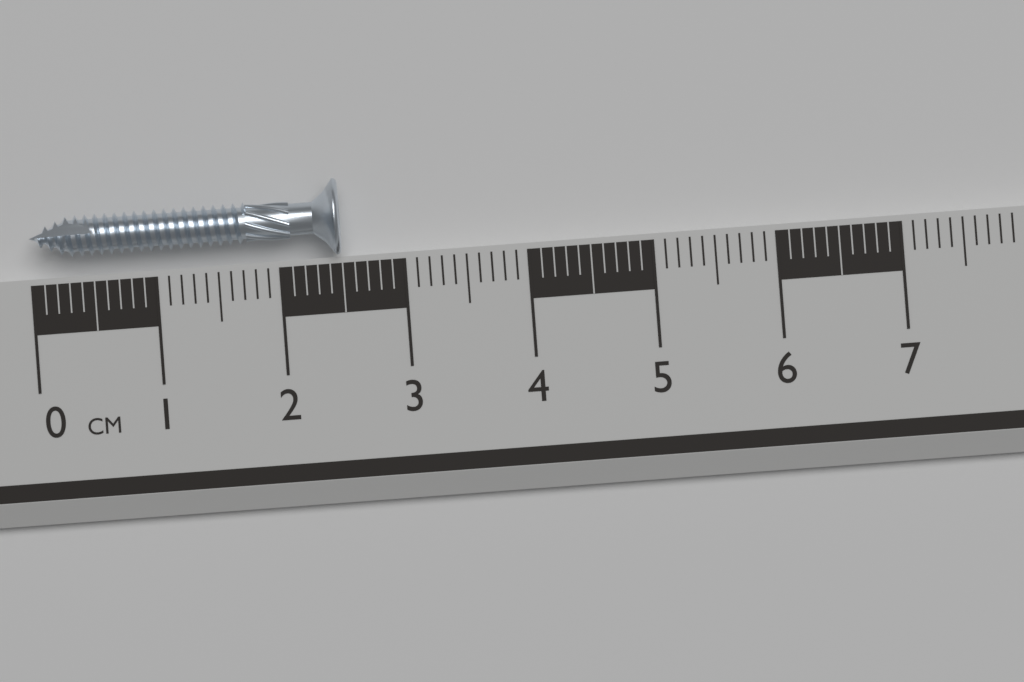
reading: 2.5 cm
